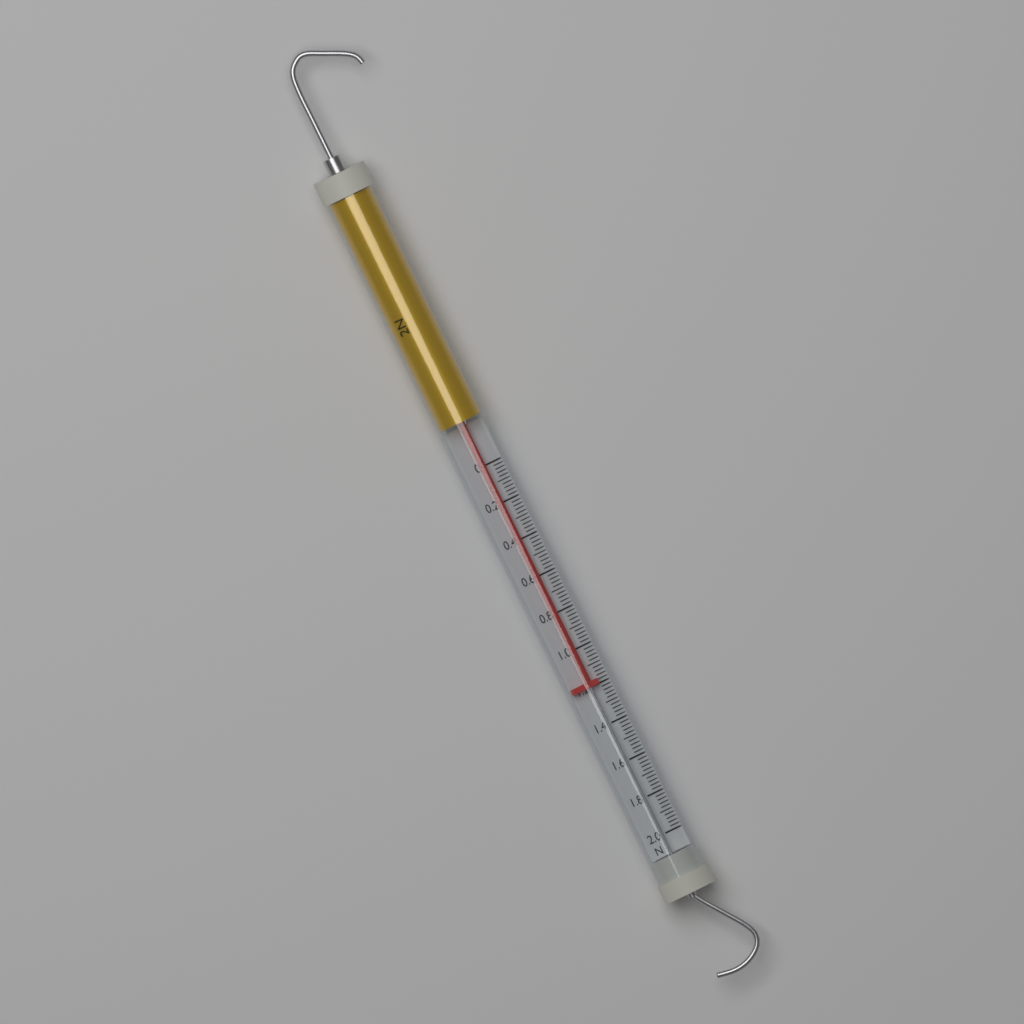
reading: 1.20 N
